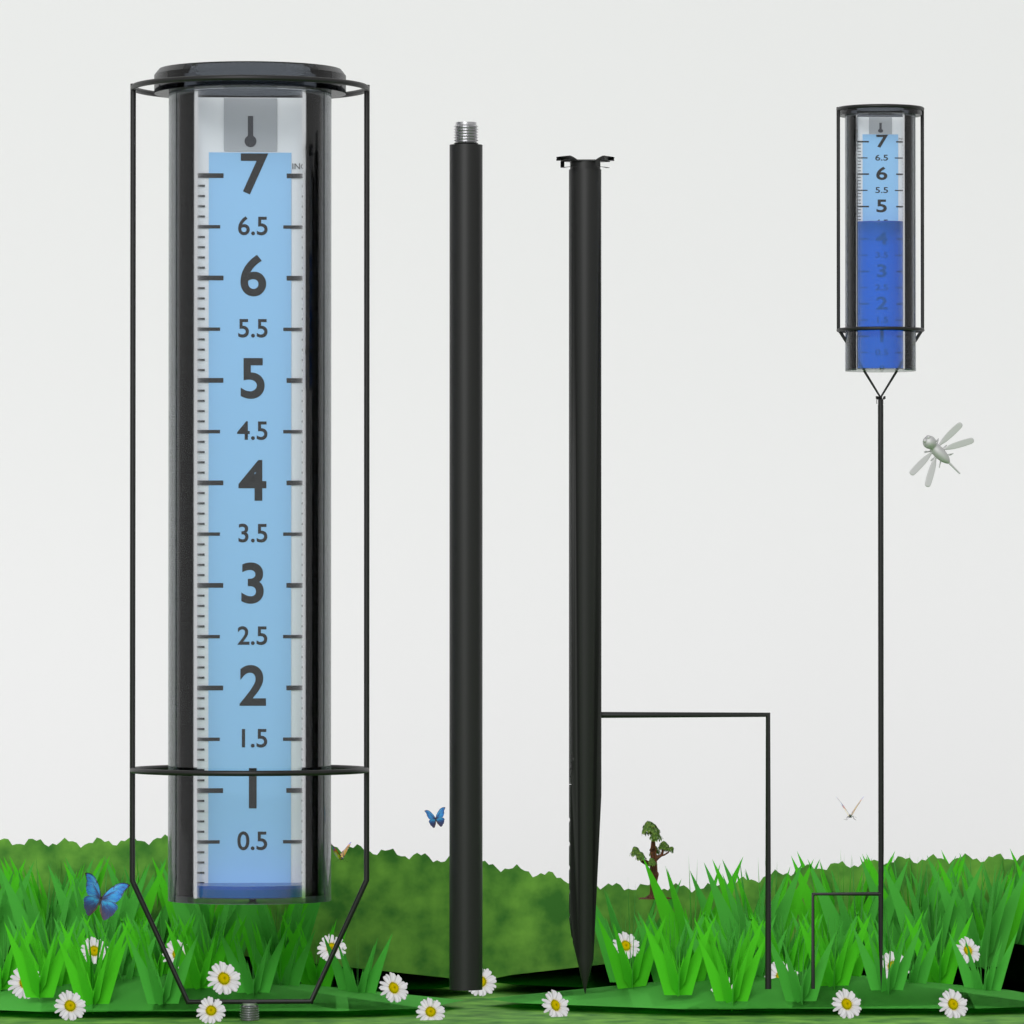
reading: 0.1 in
